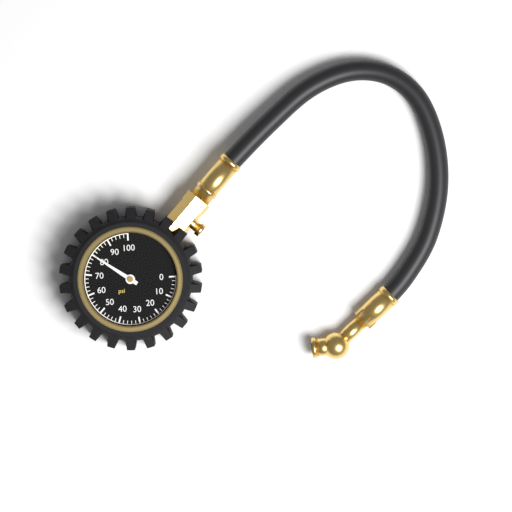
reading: 80 psi
